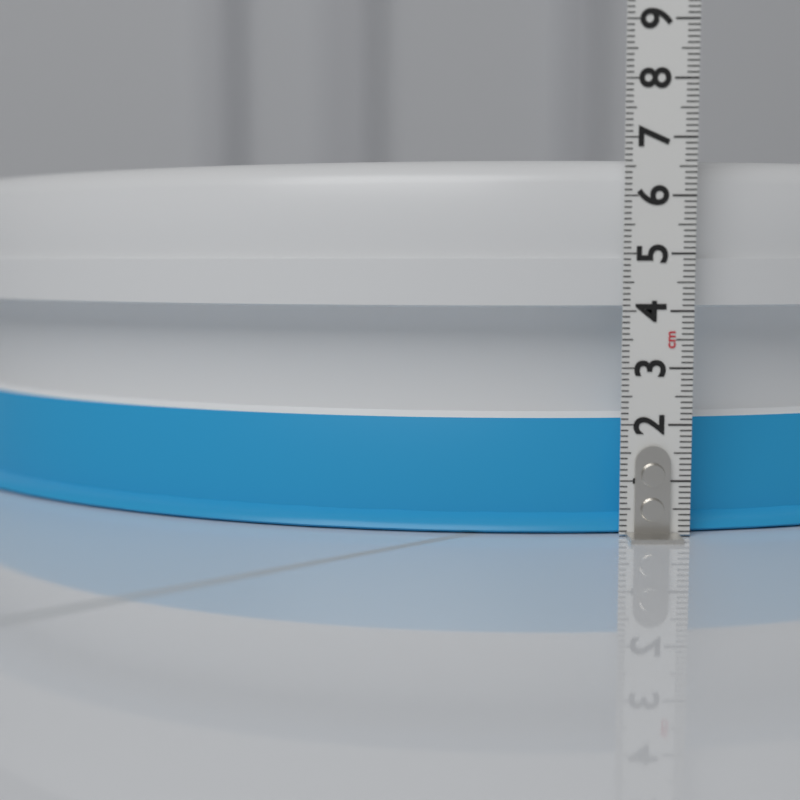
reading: 6.7 cm
